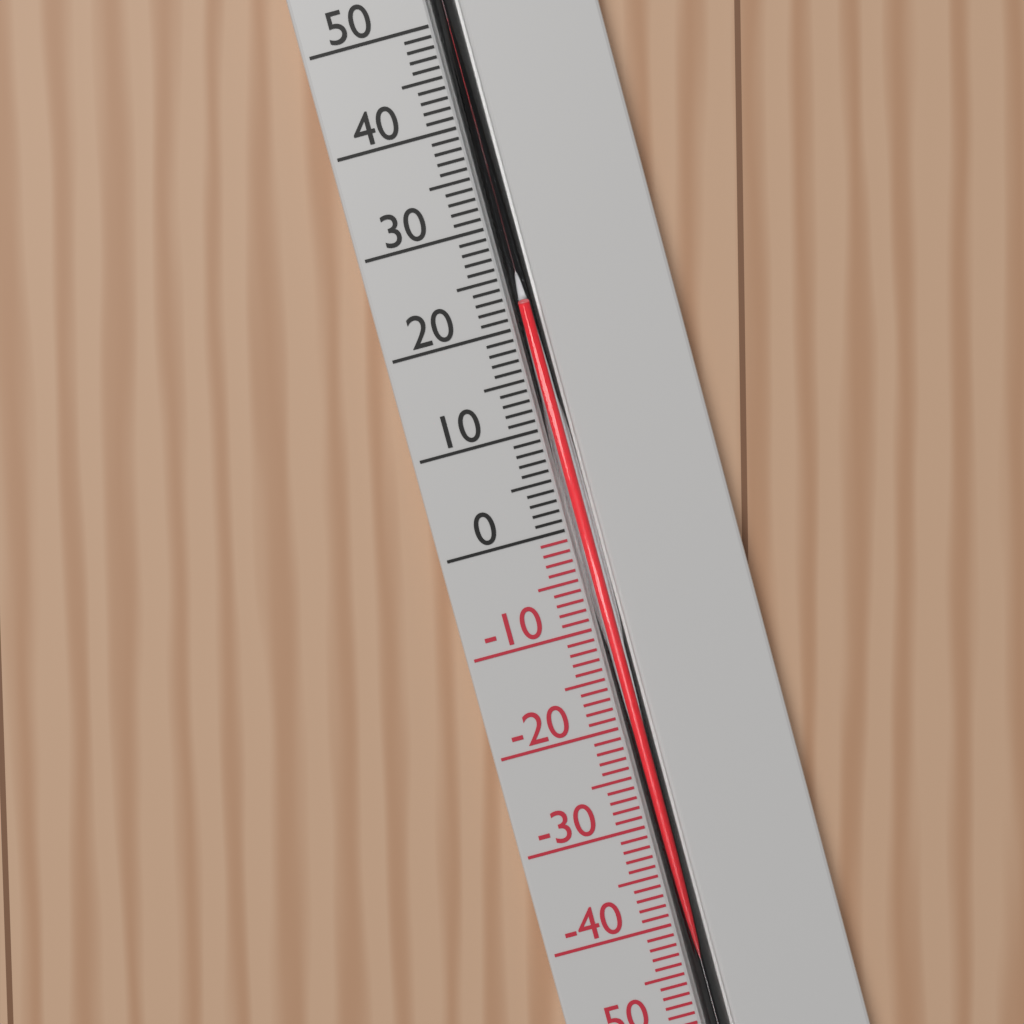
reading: 22 °C
